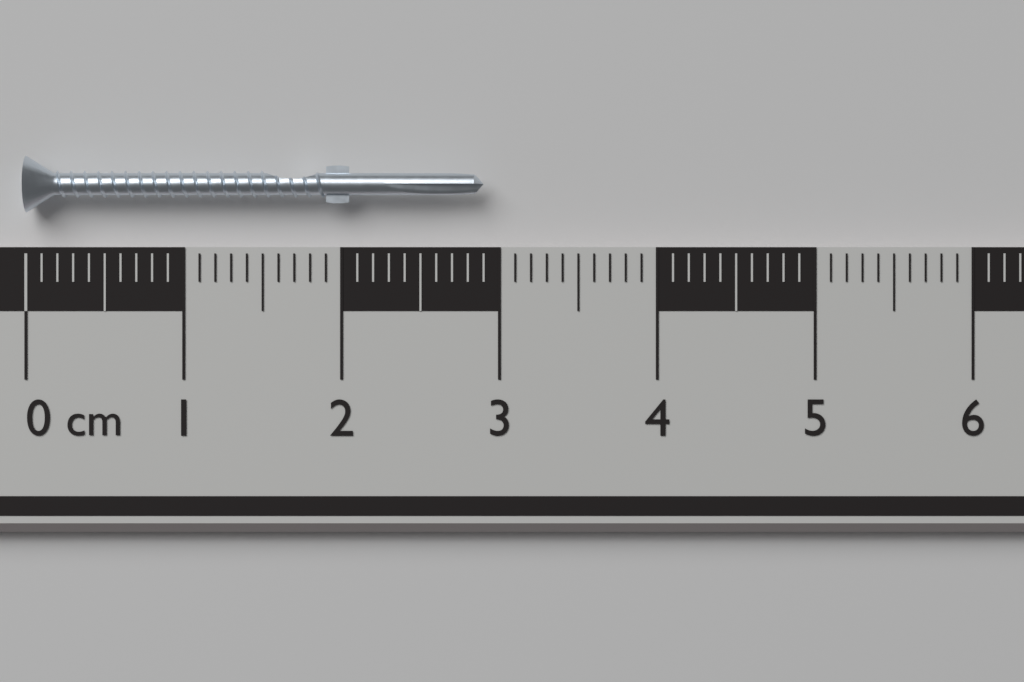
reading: 2.9 cm
